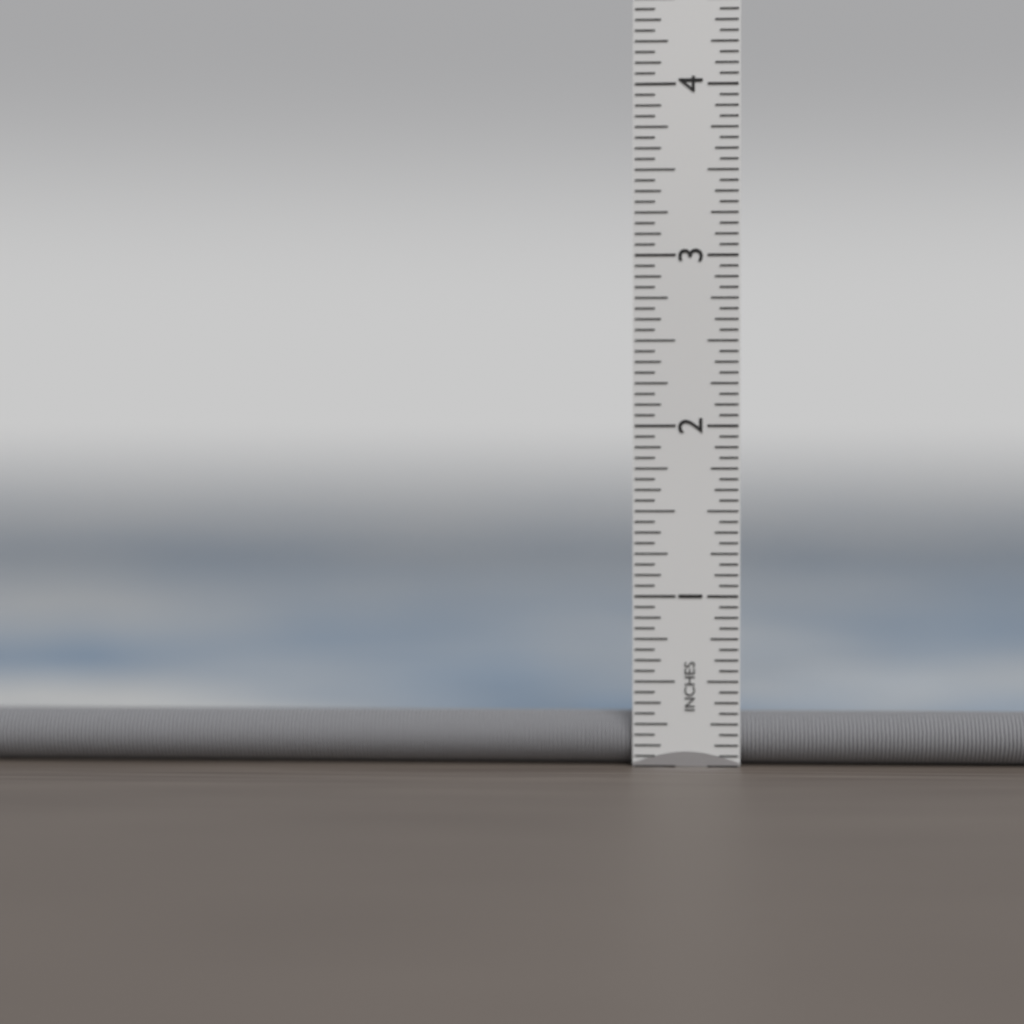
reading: 0.3125 in
